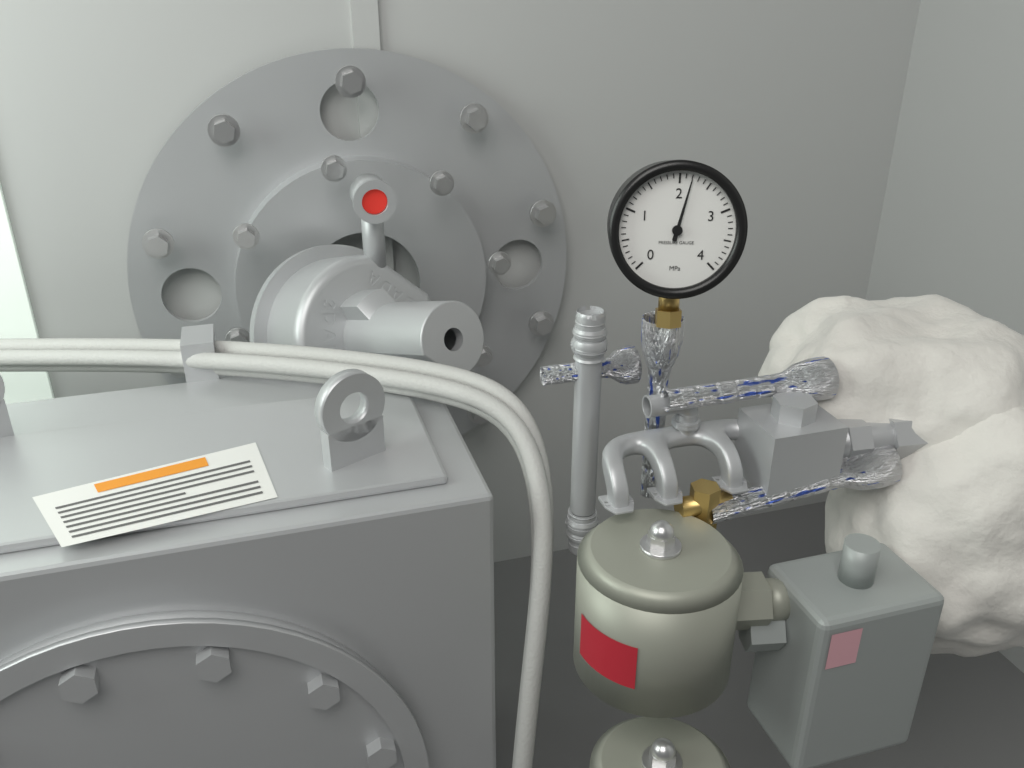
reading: 2.2 MPa
